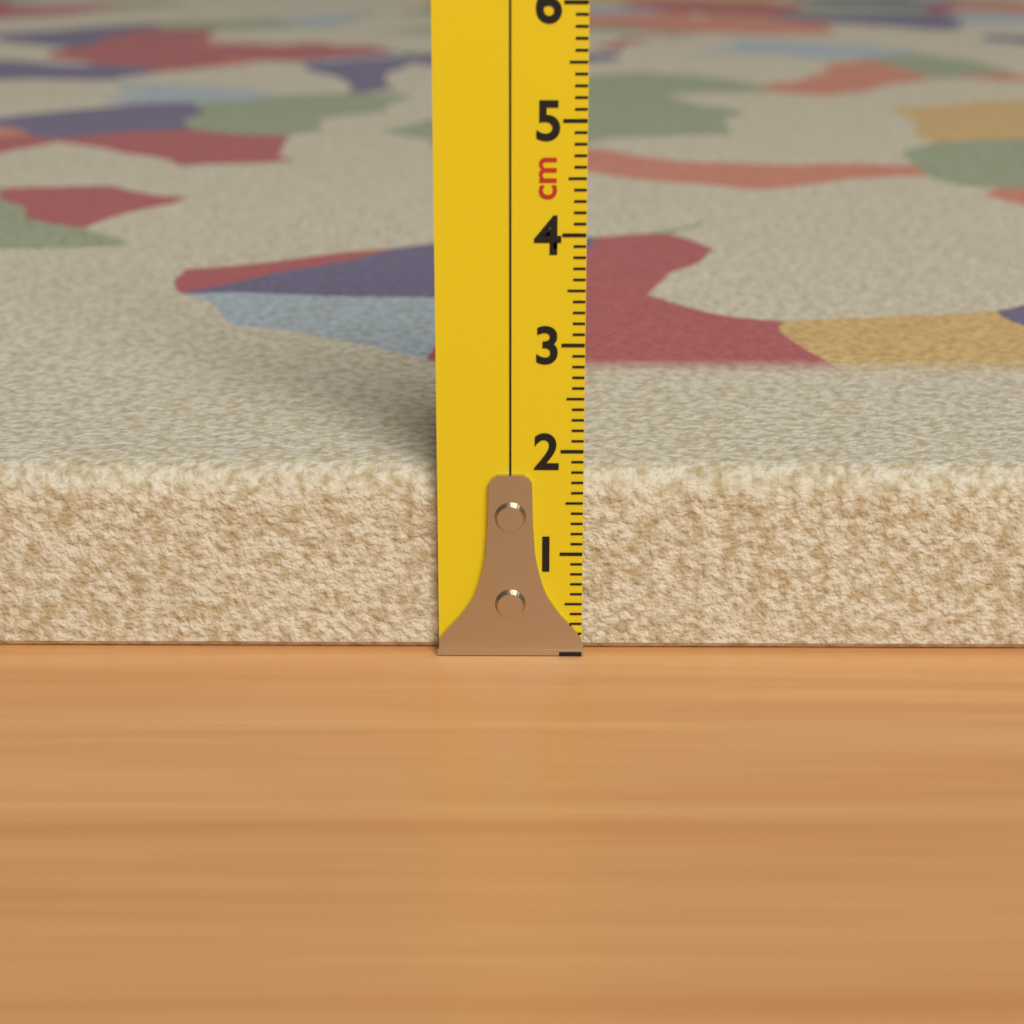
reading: 1.8 cm
